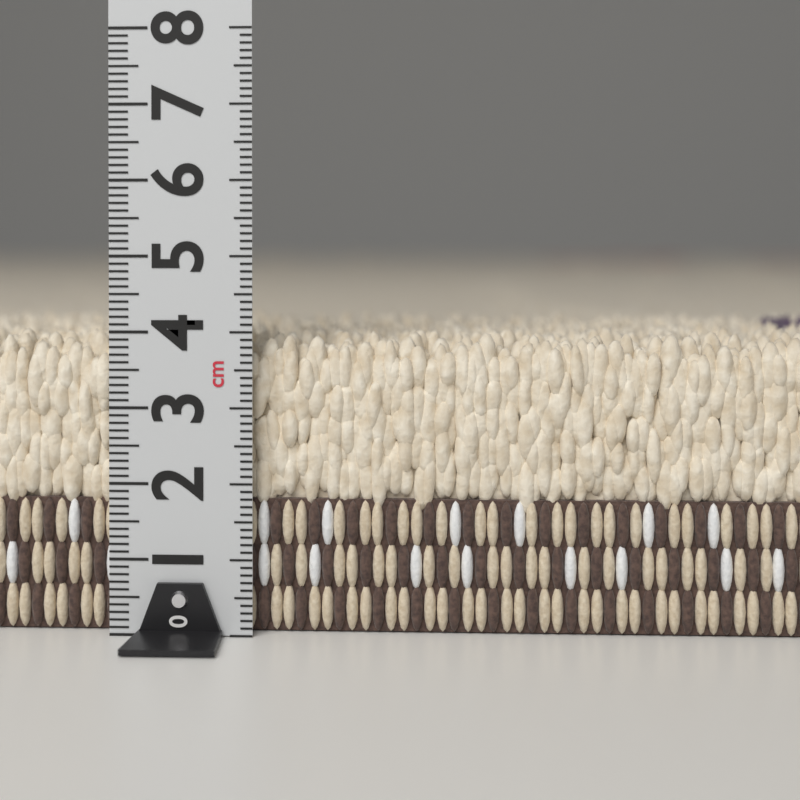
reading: 4.0 cm
